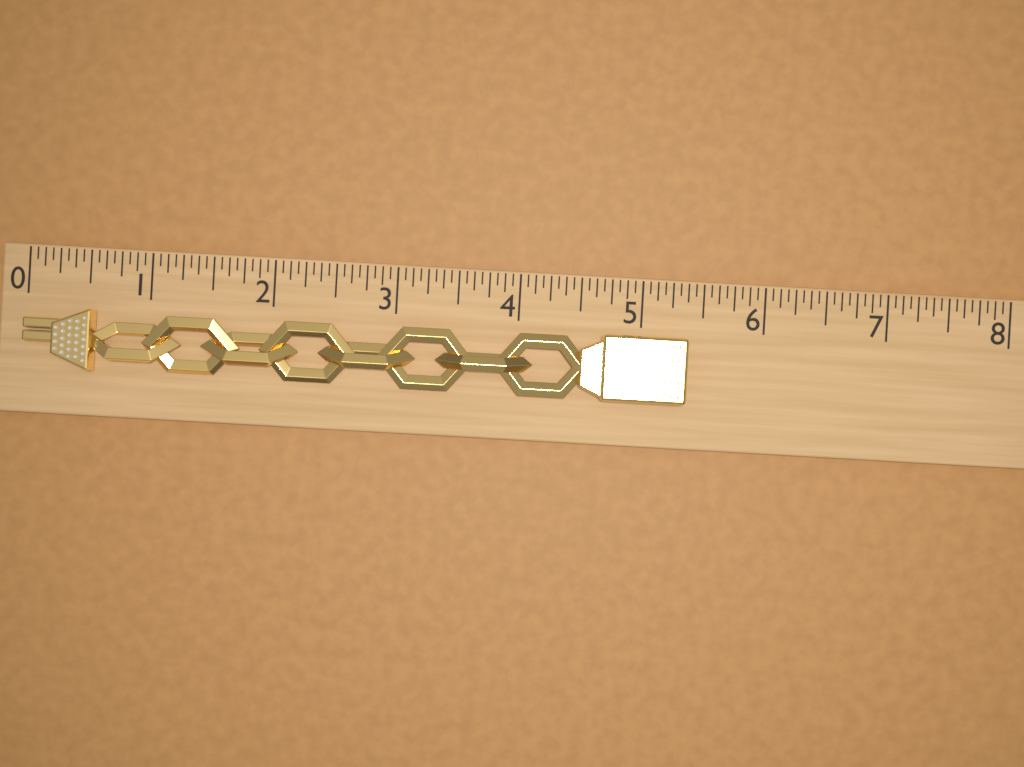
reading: 5.3750 (no unit)
